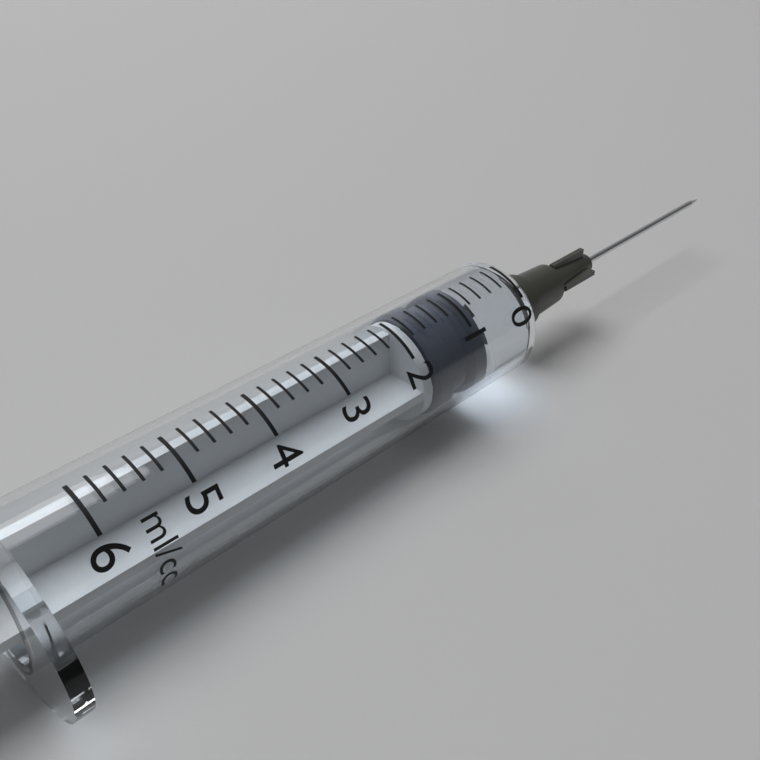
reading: 0.8 ml
